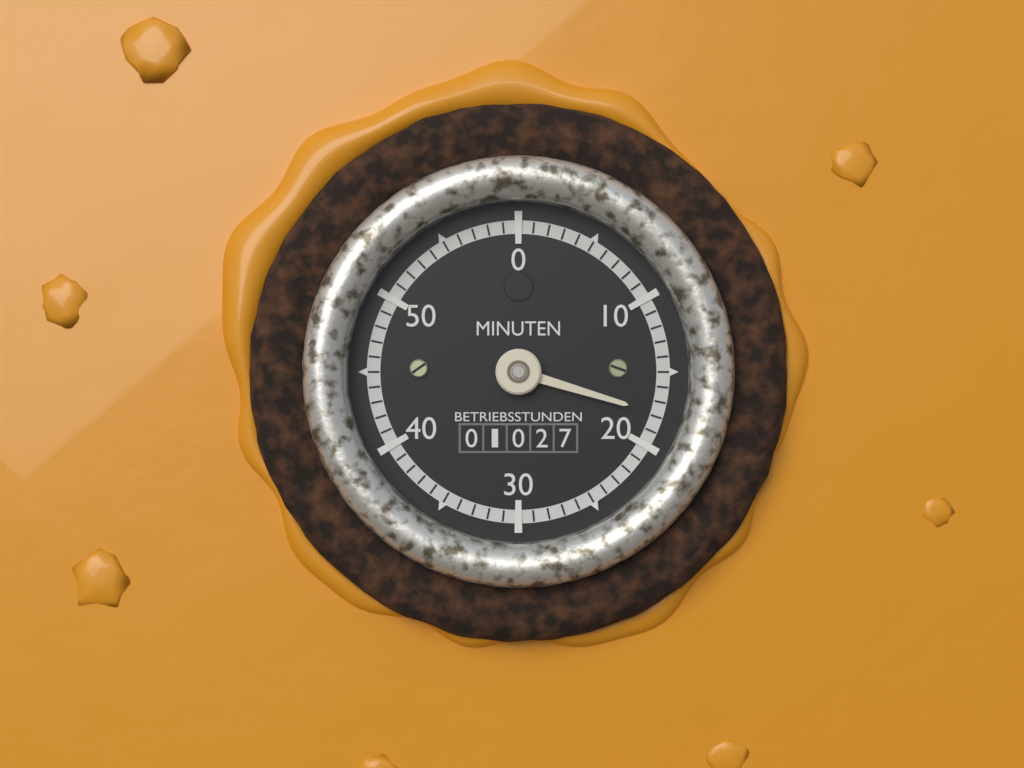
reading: 17.8 min
